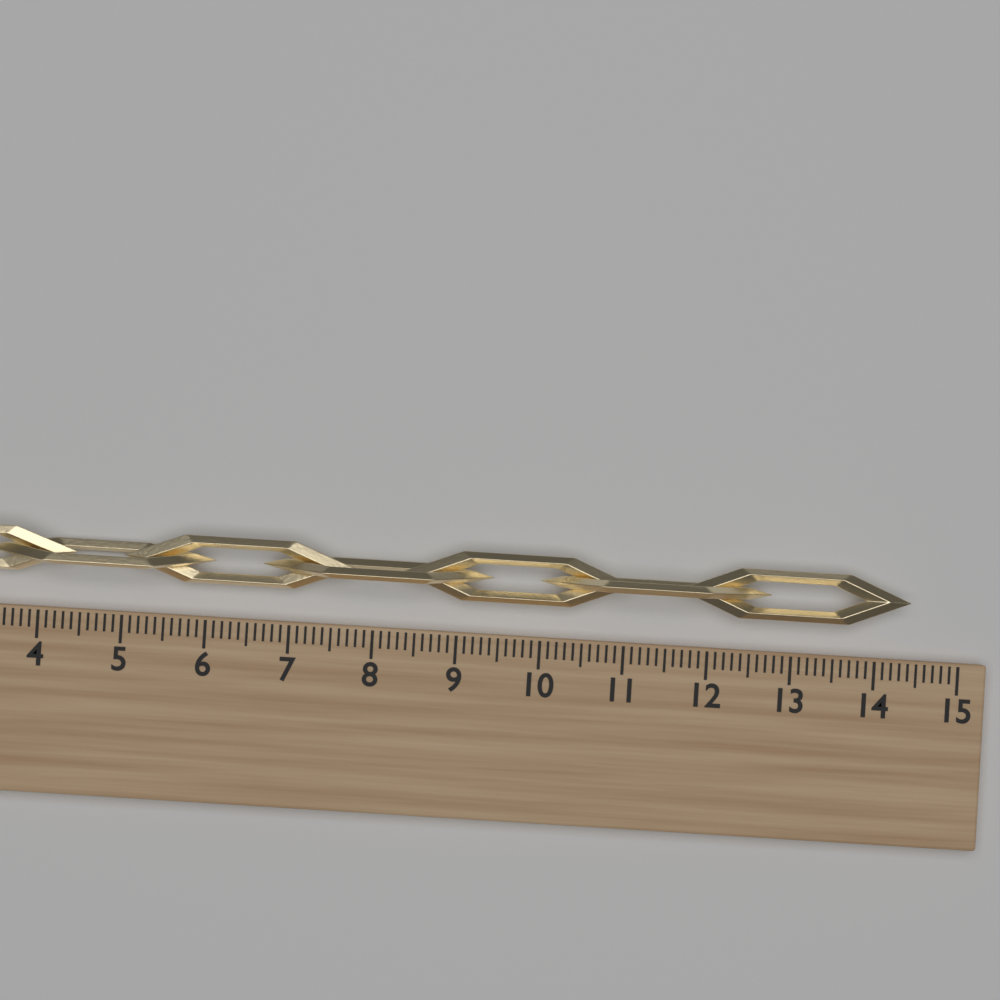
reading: 14.4 (no unit)
